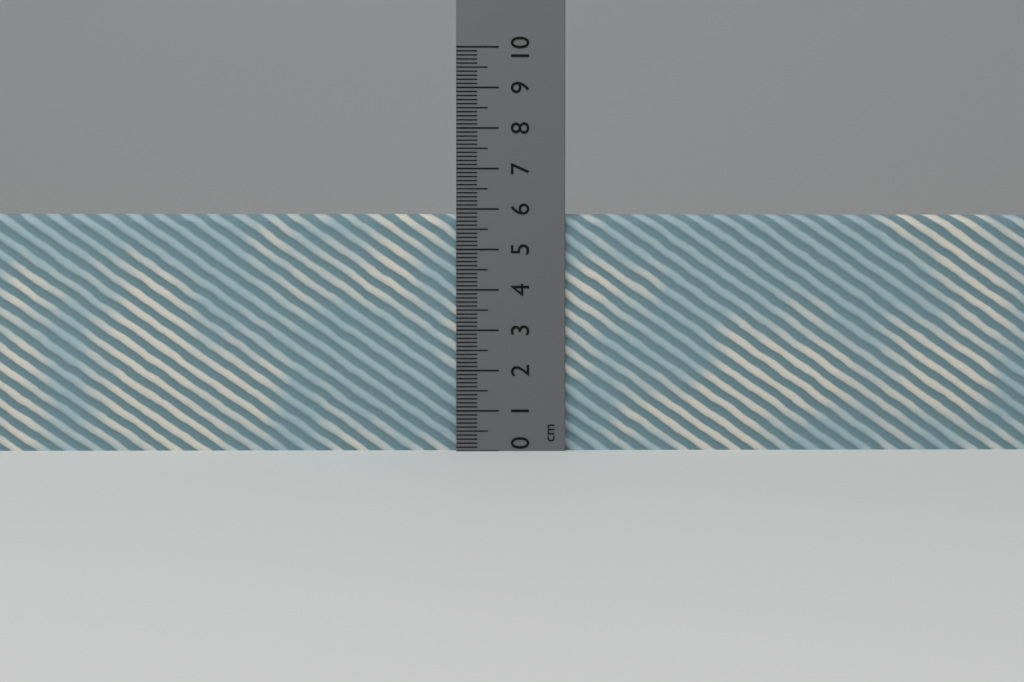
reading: 5.9 cm
